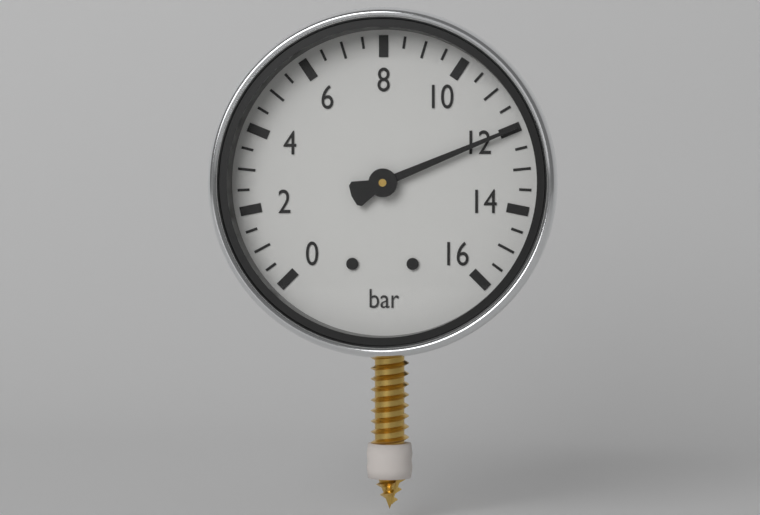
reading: 12.0 bar
